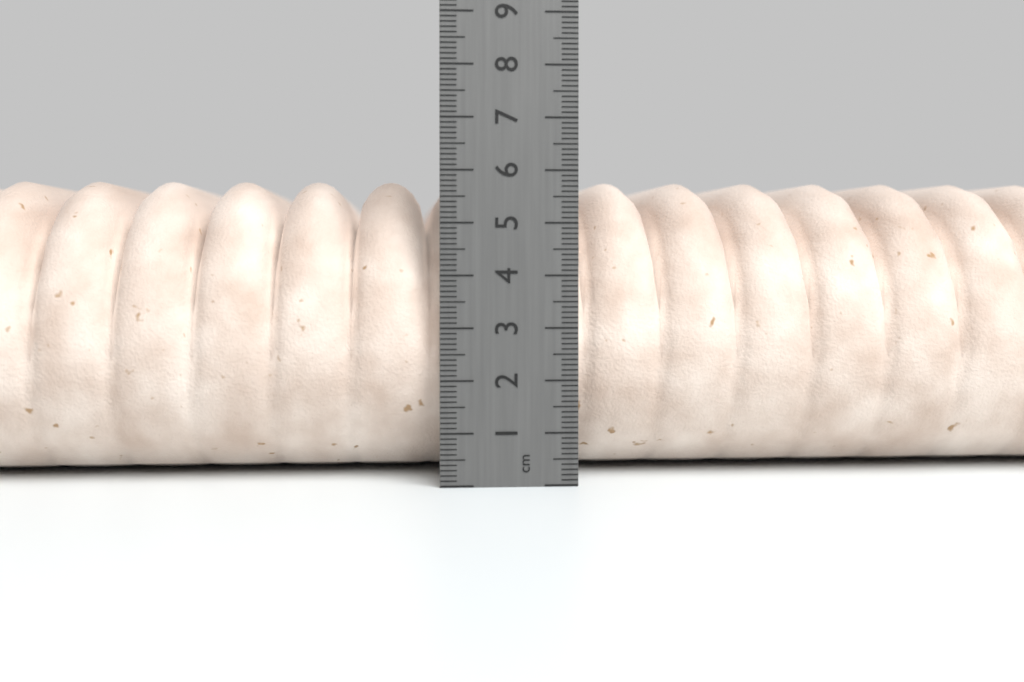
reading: 5.9 cm
